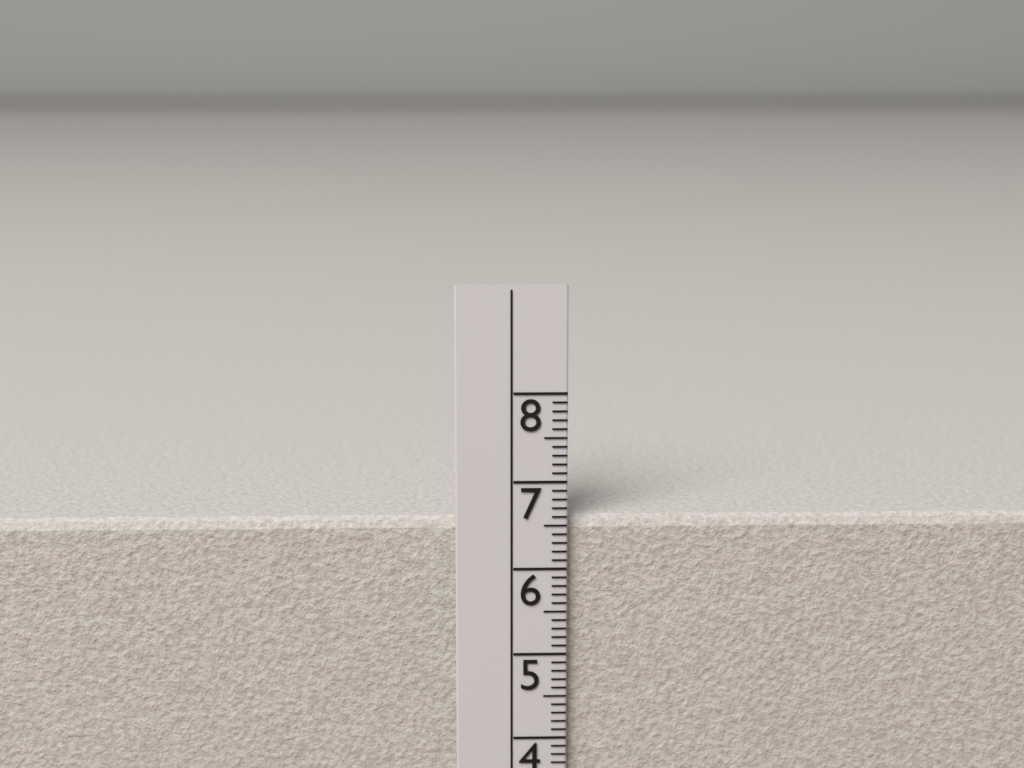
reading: 6.6 cm
